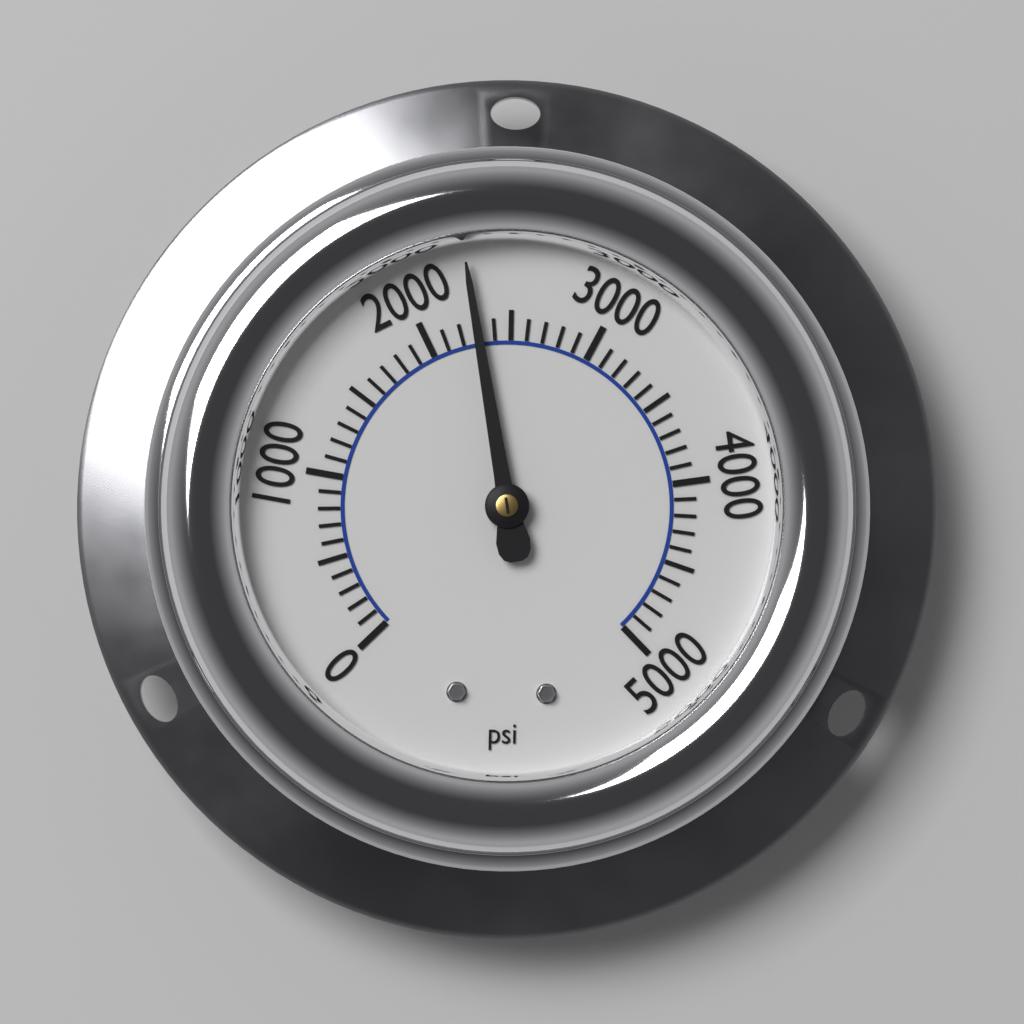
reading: 2300 psi
